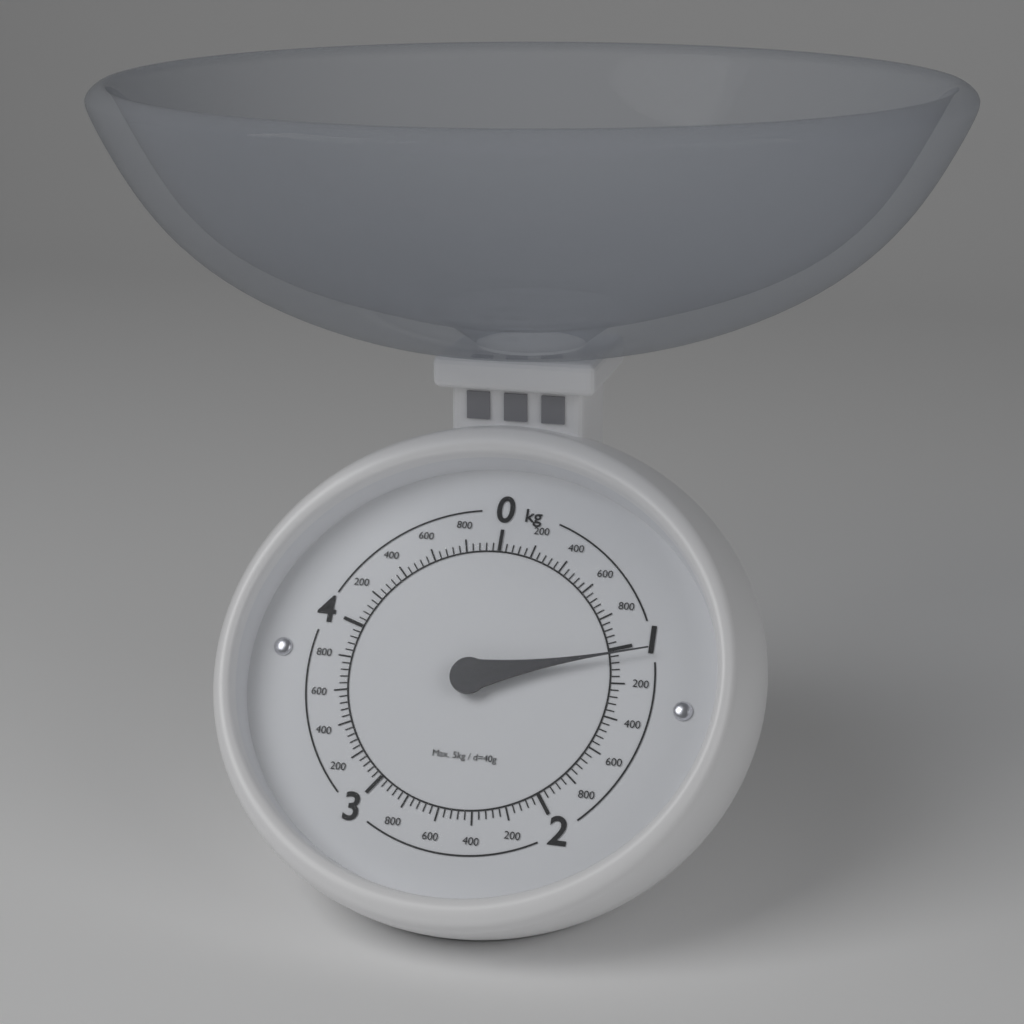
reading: 1.04 kg
